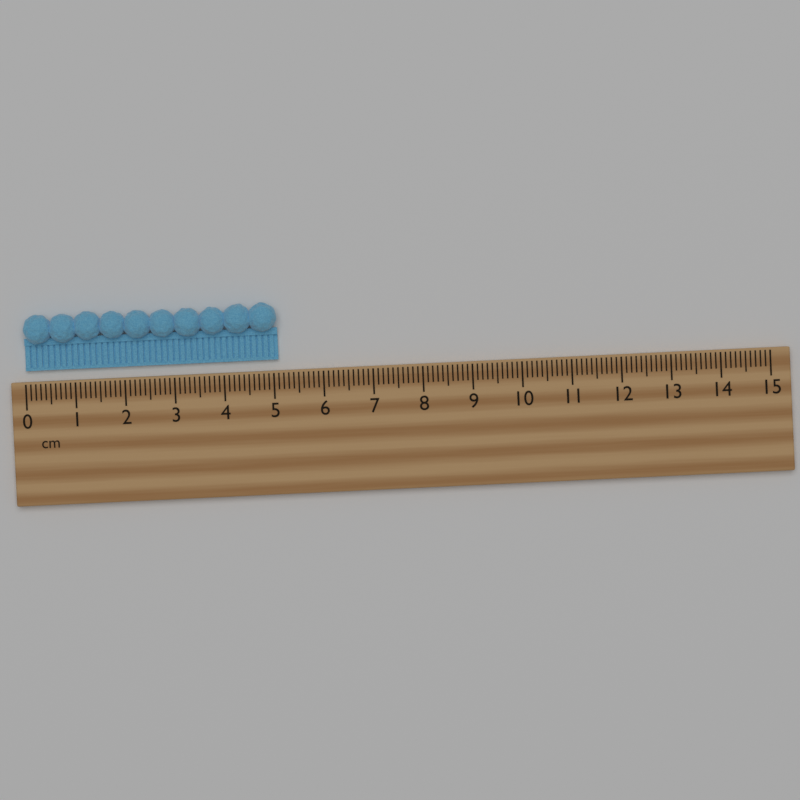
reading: 5.1 cm
